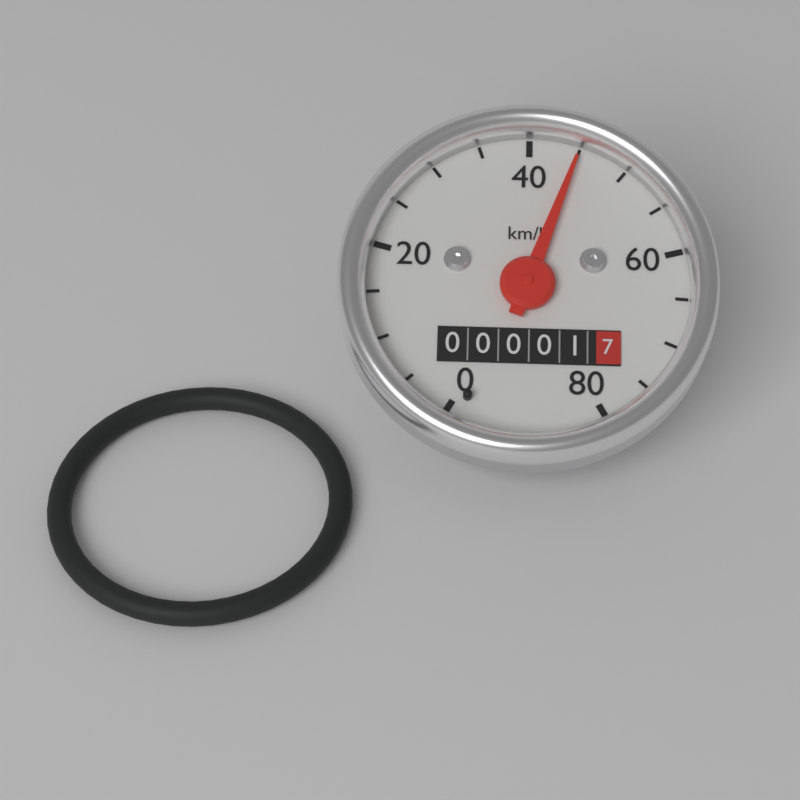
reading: 45 km/h
